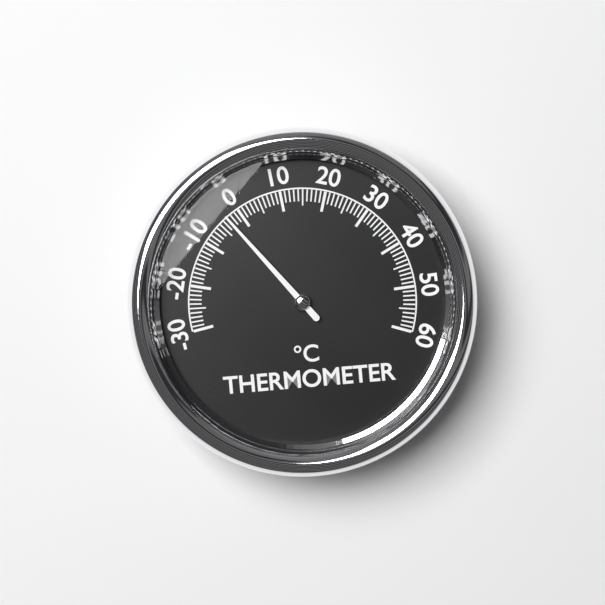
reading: -3 °C
